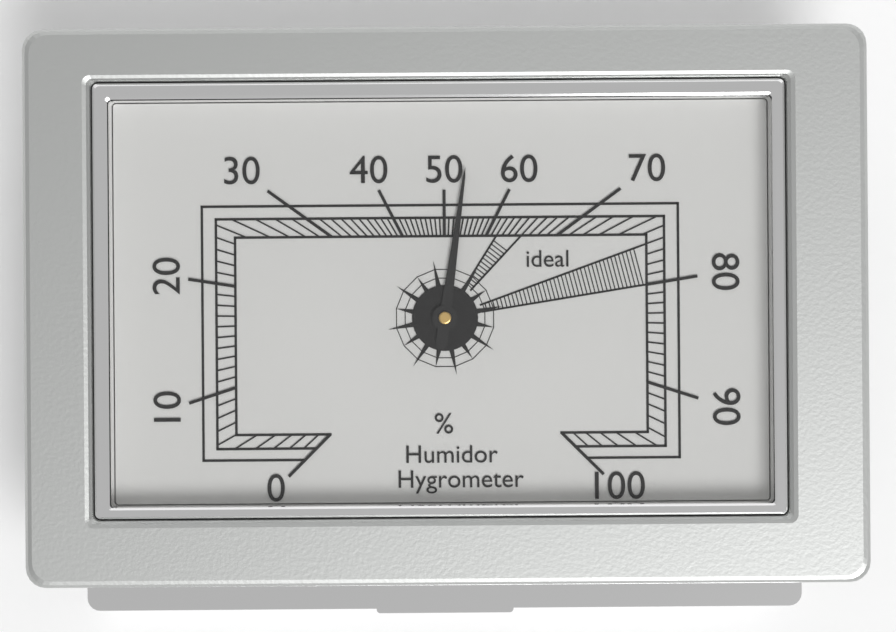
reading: 53 %
